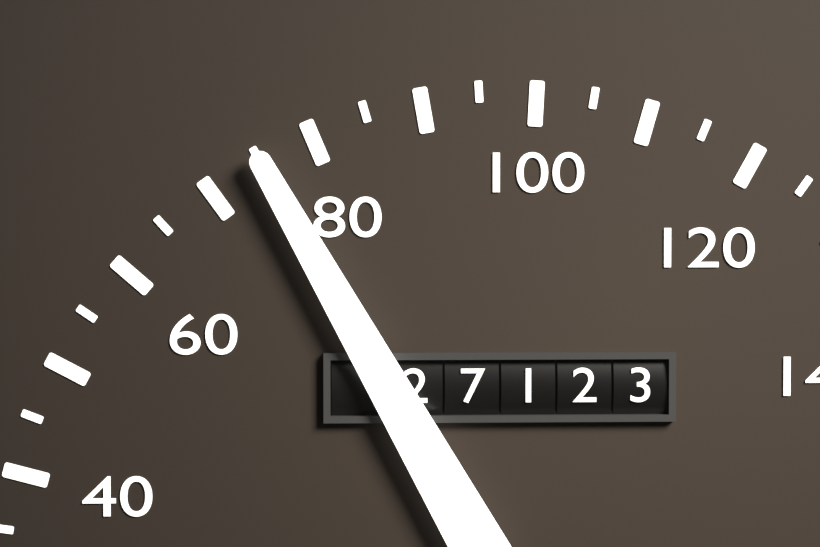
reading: 75 (no unit)
